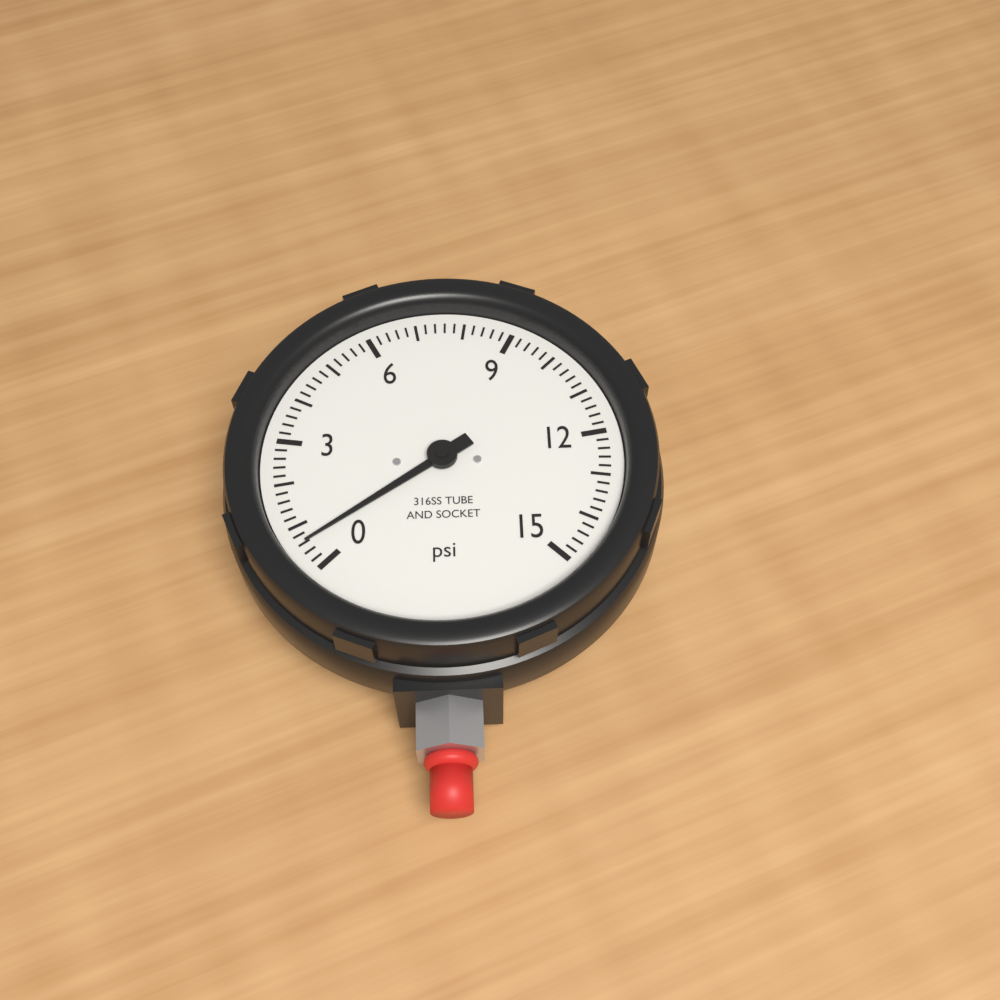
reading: 0.6 psi
